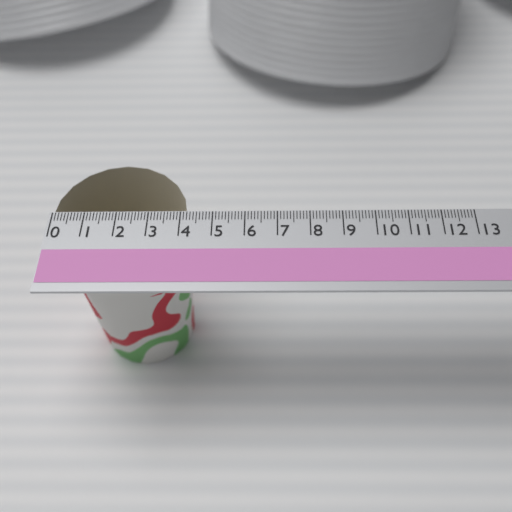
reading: 4.2 (no unit)
